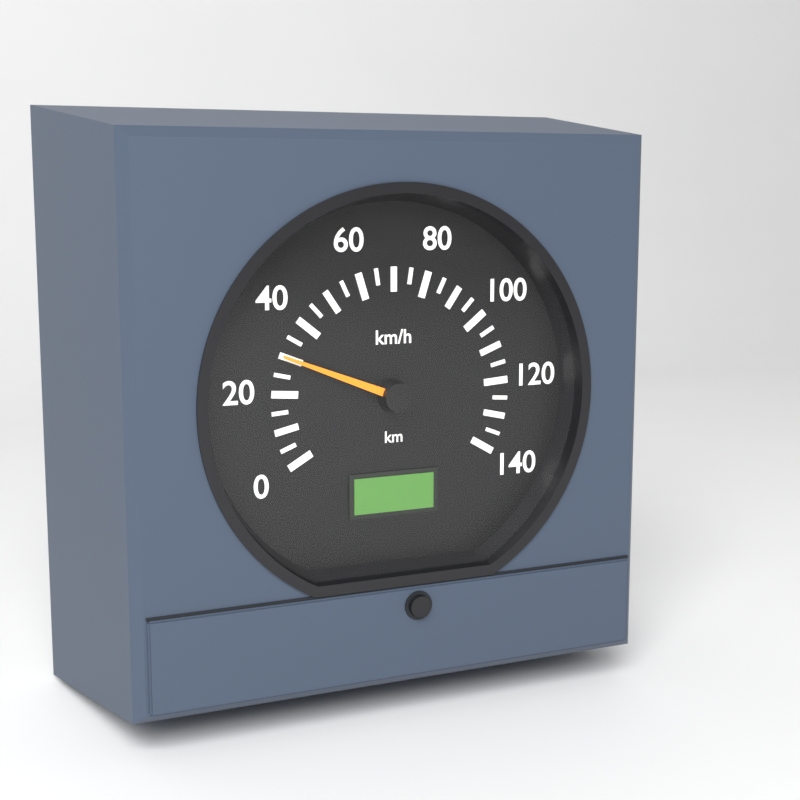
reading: 30 km/h
